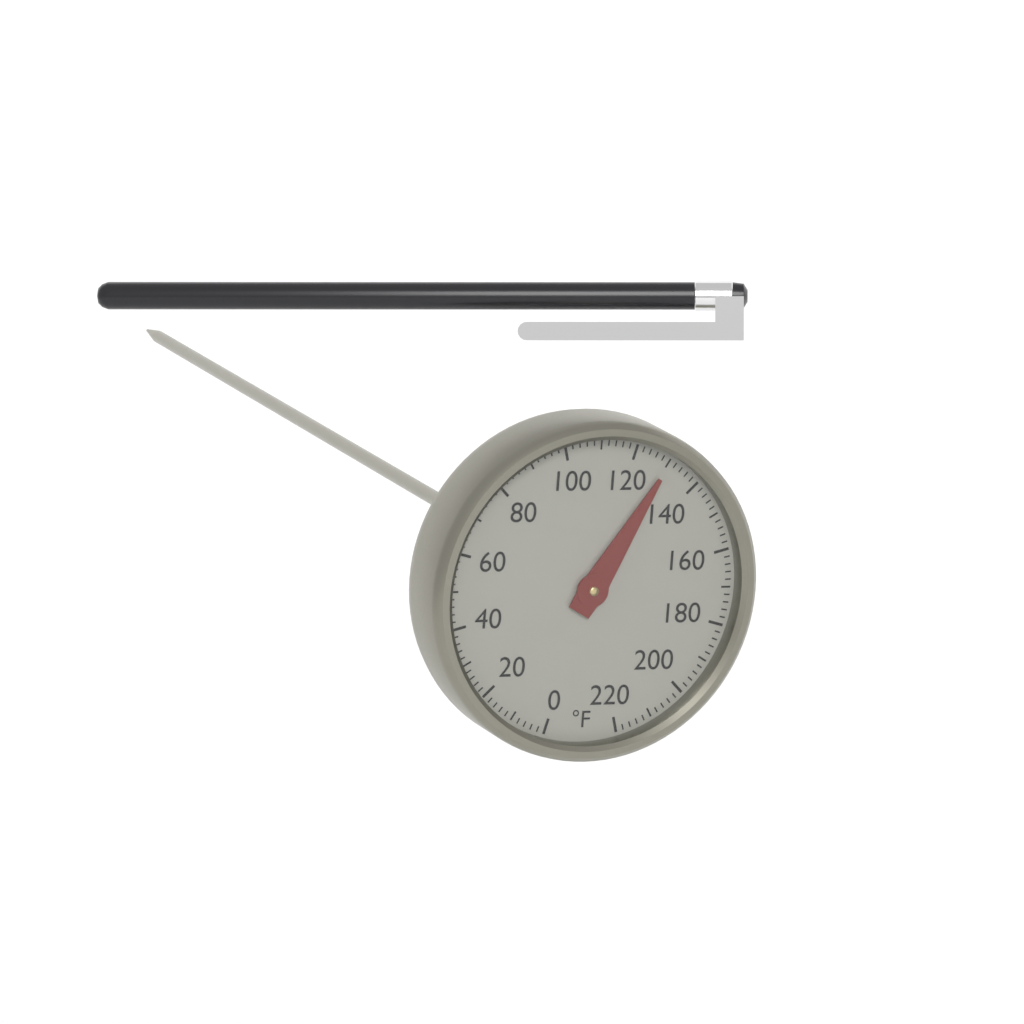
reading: 130 °F
